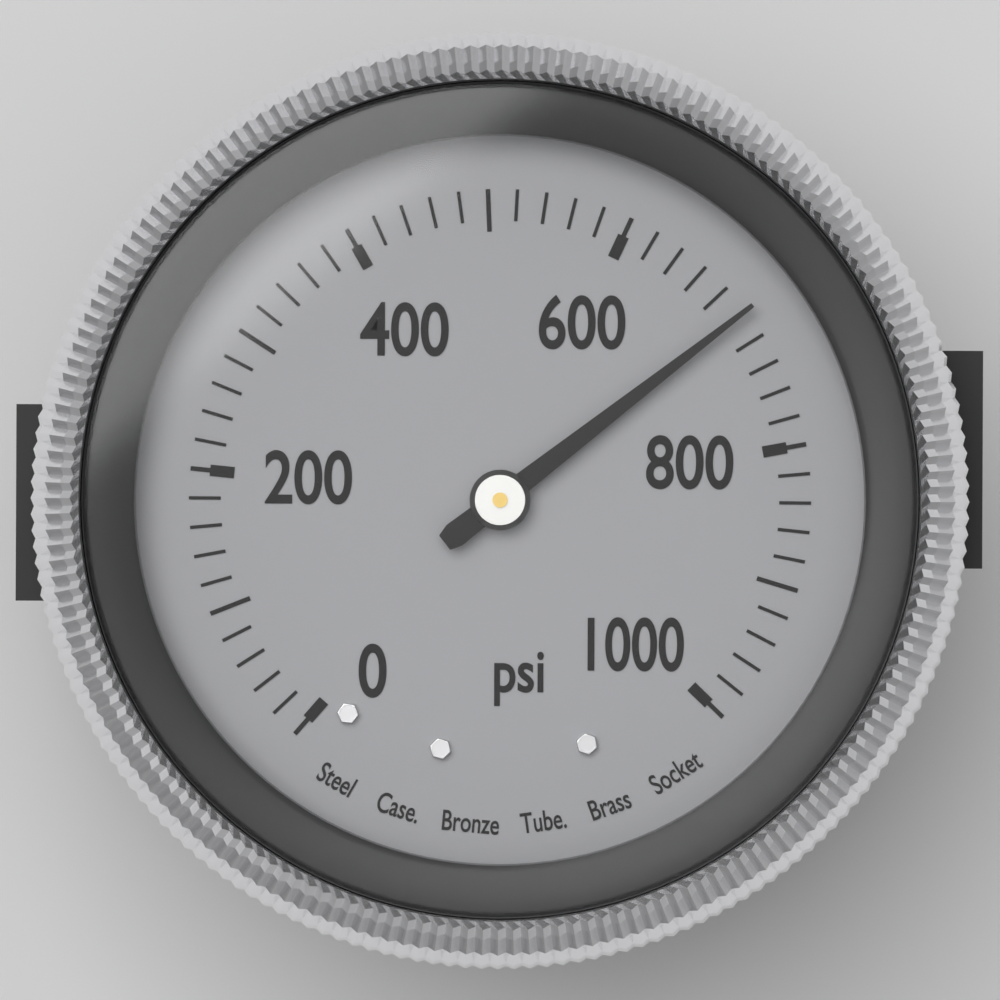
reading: 700 psi
